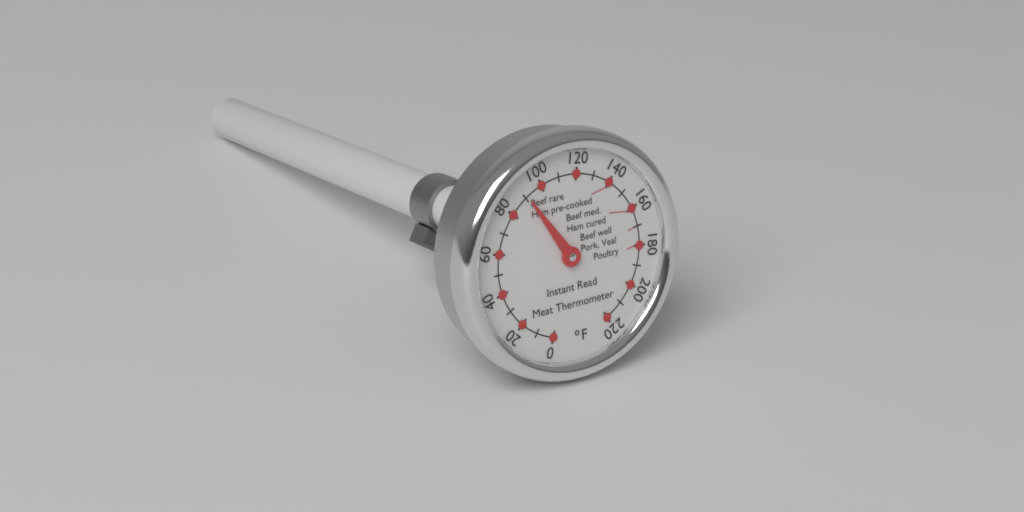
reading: 91 °F
